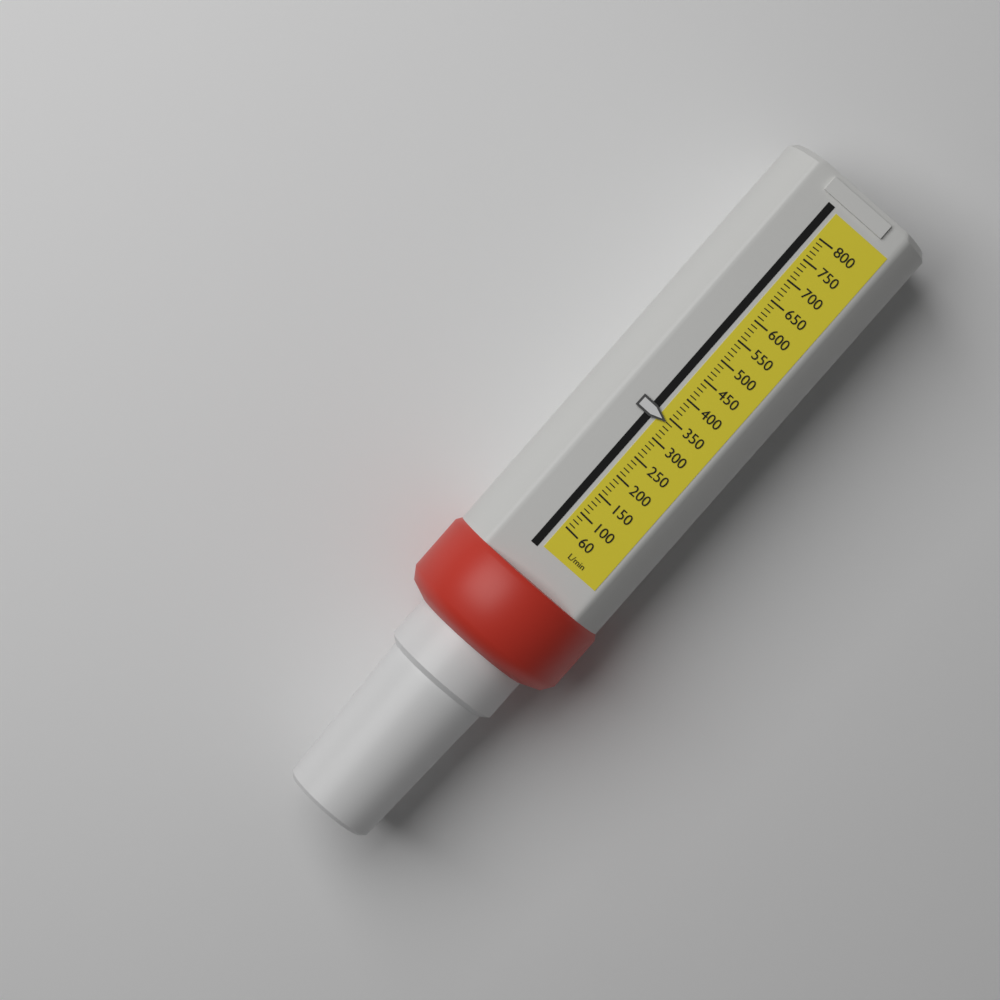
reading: 340 L/min
